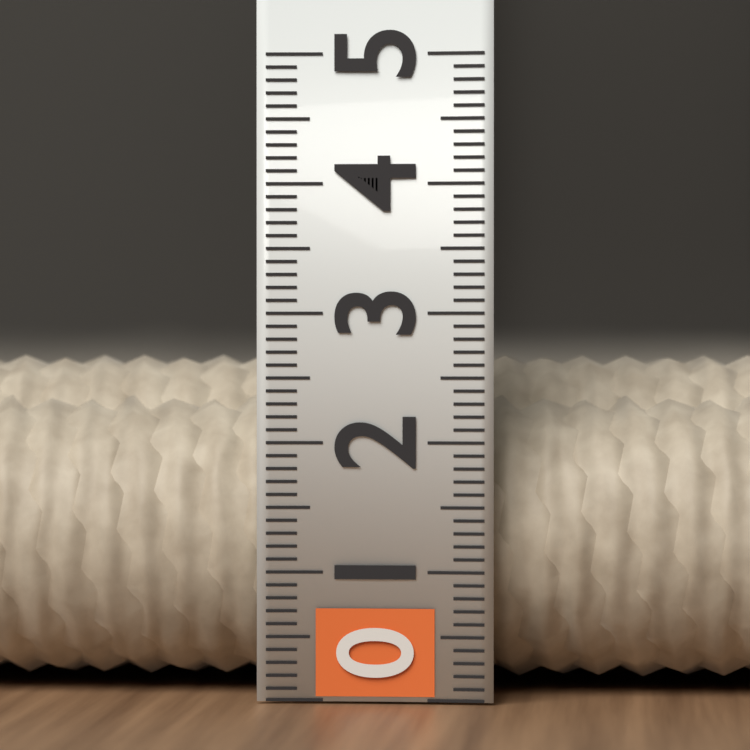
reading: 2.7 (no unit)
